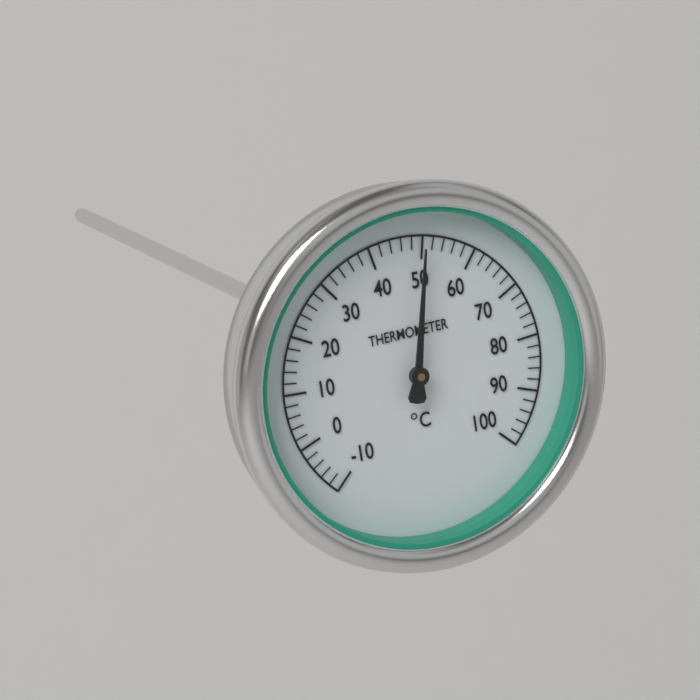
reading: 50 °C
